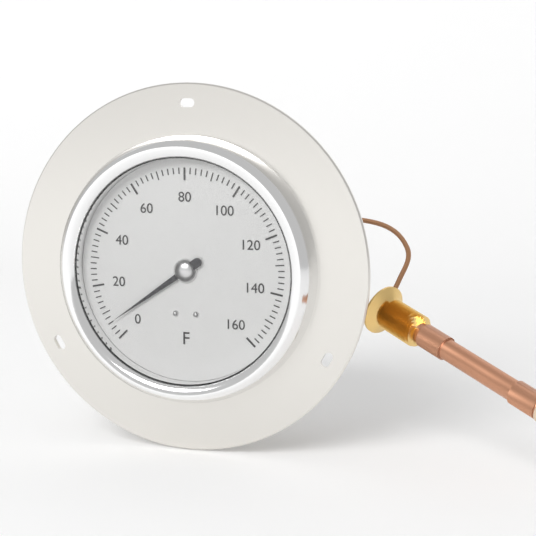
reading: 6 °F
